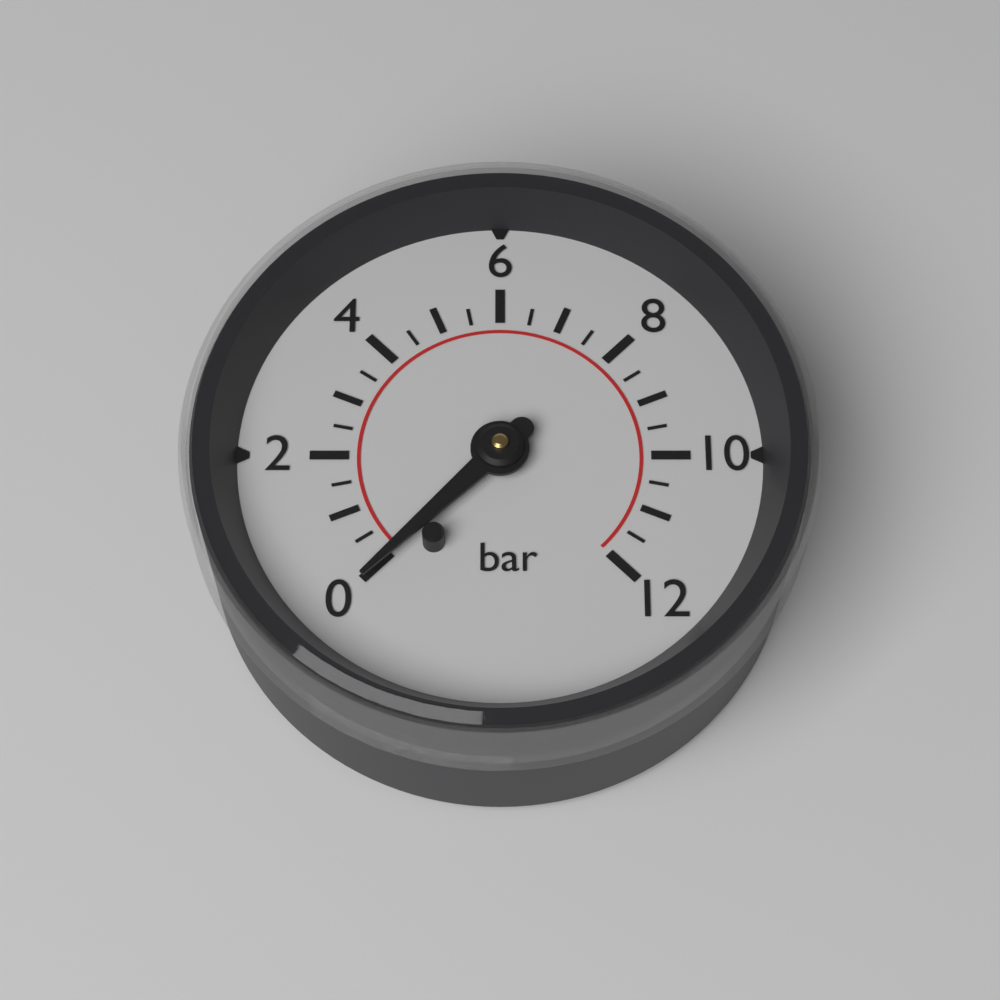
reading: 0.0 bar
